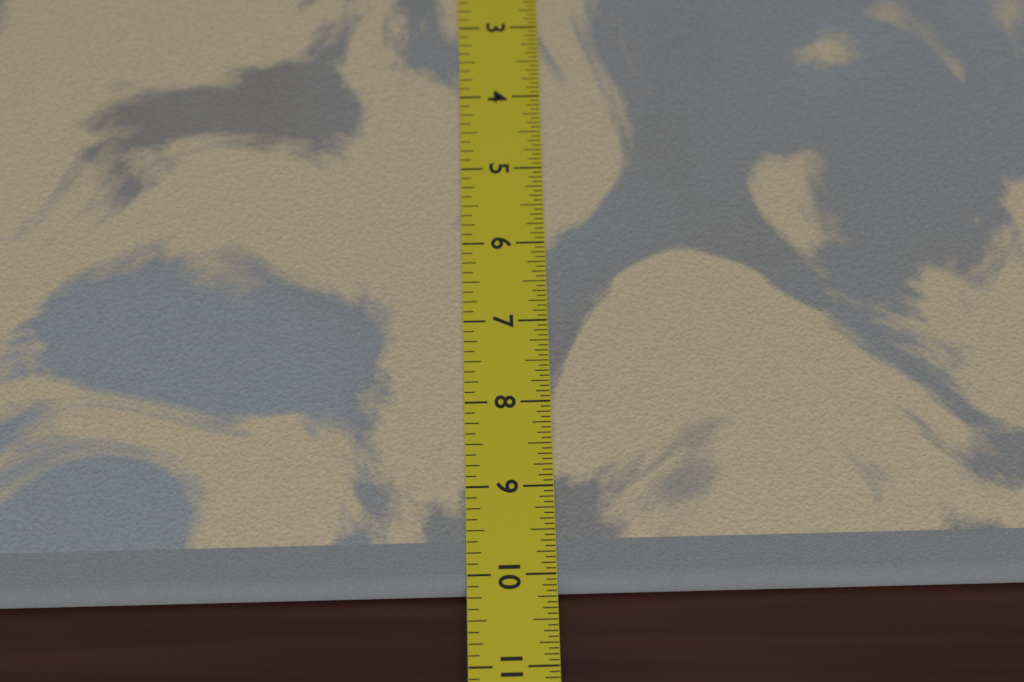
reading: 10.1875 in
